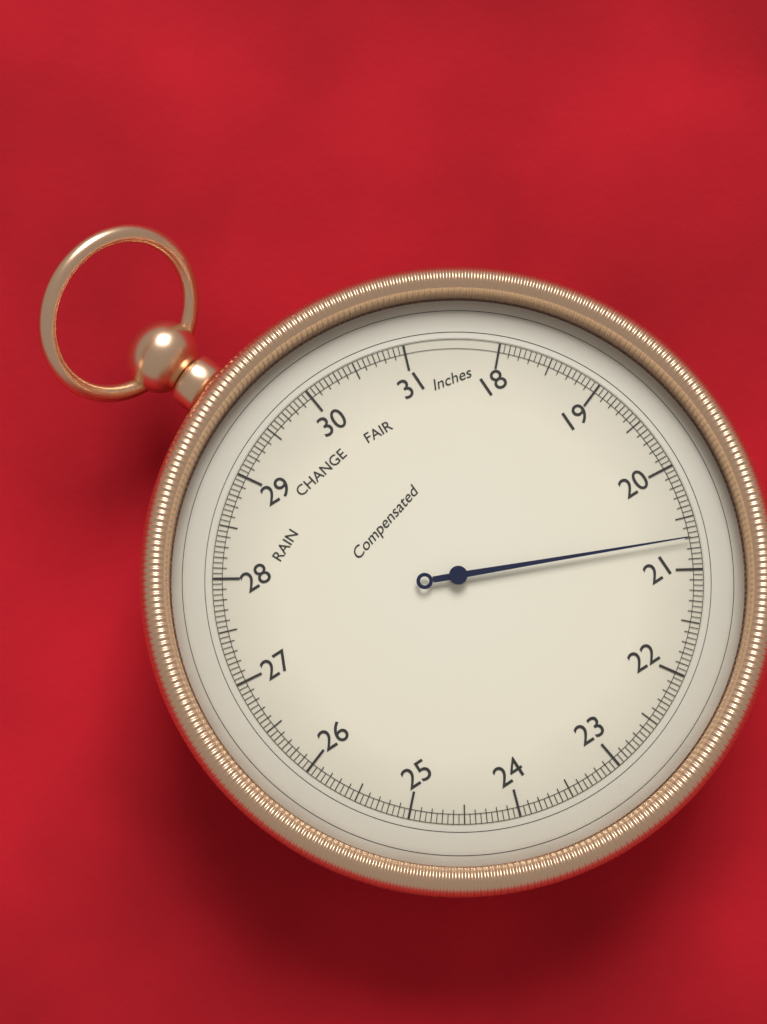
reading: 20.70 inHg
